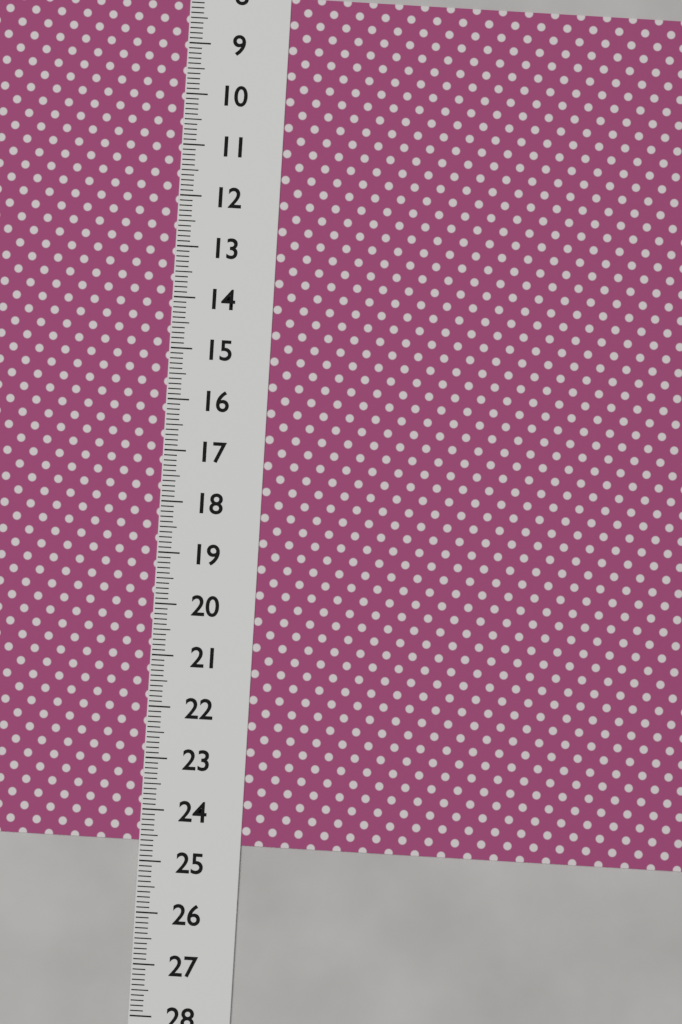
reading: 24.6 (no unit)
